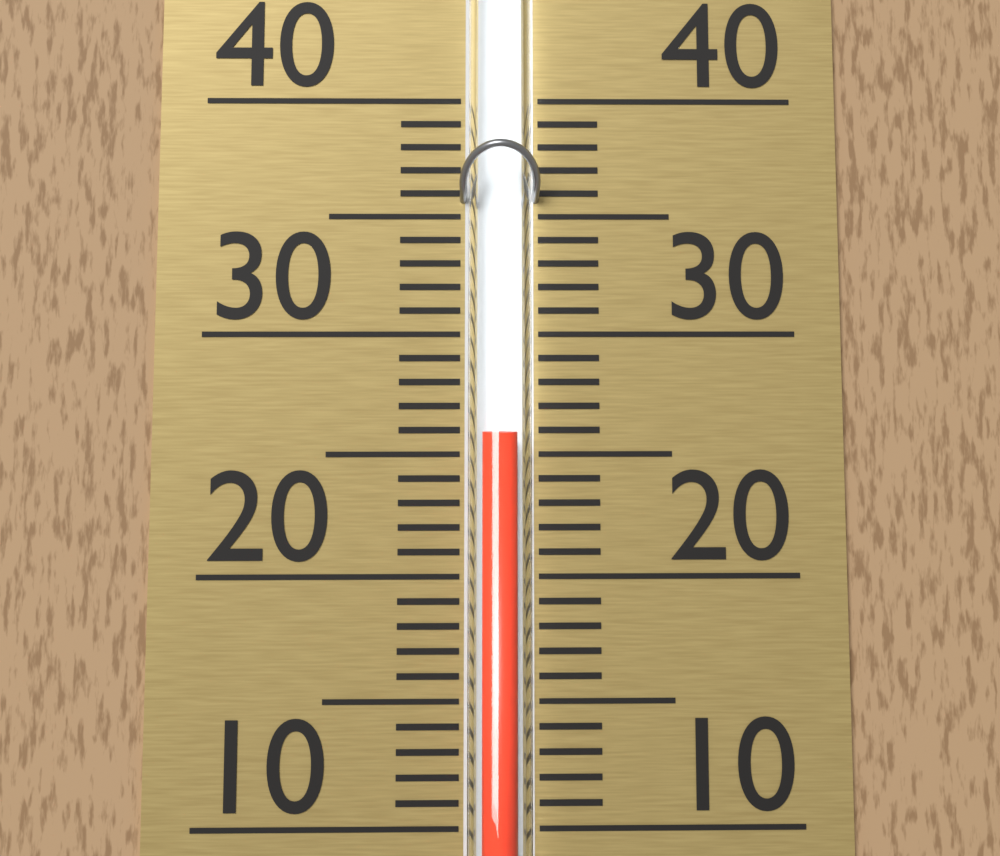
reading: 26 (no unit)
